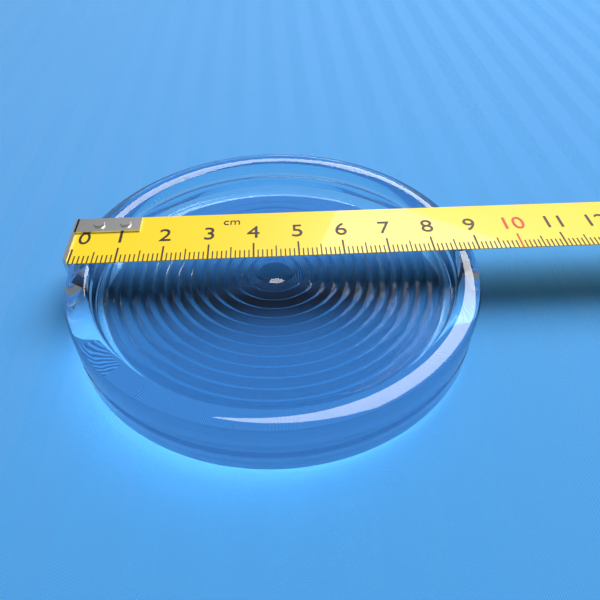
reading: 8.9 cm
